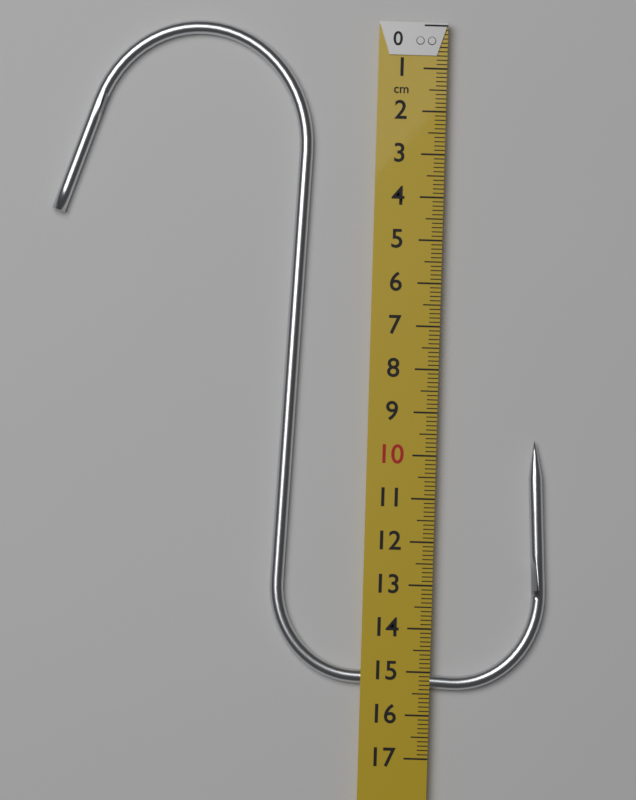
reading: 15.4 cm
